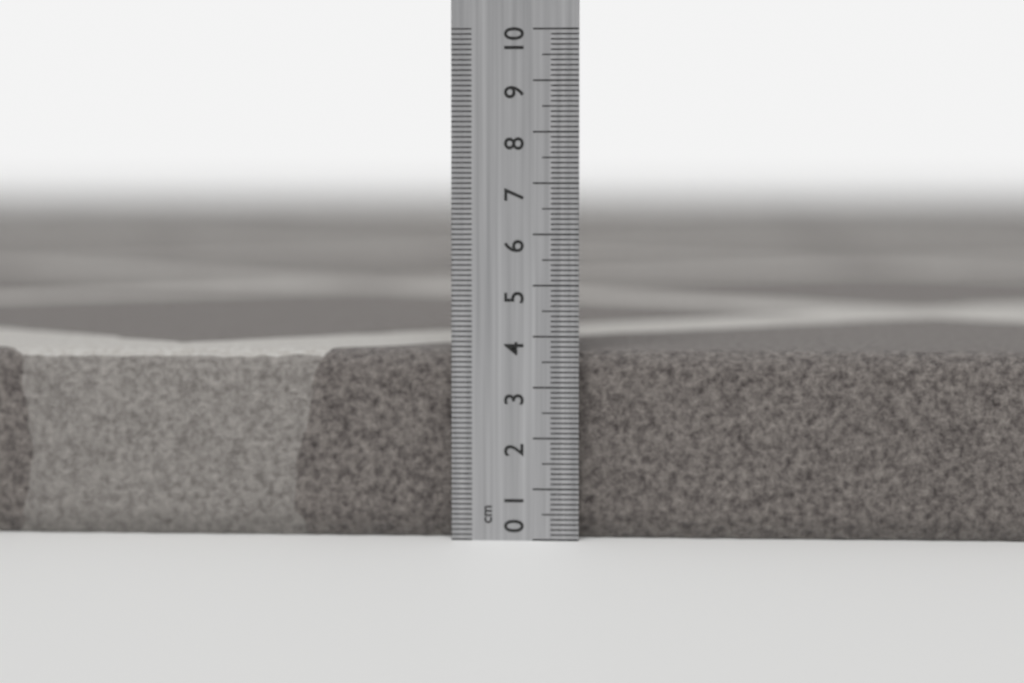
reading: 3.7 cm
